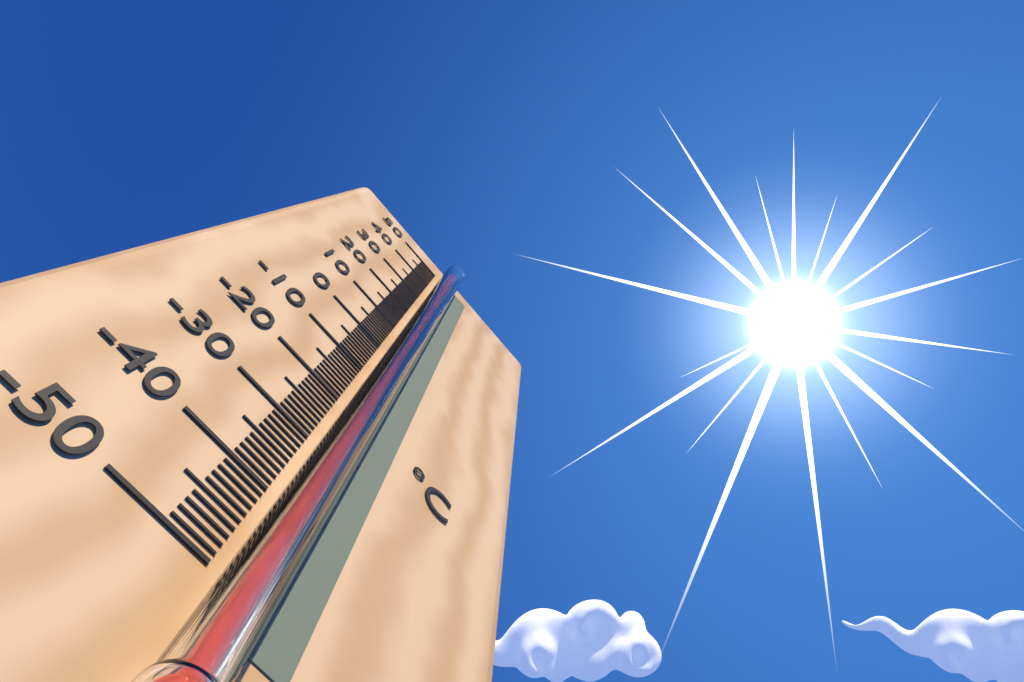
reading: 48 °C
